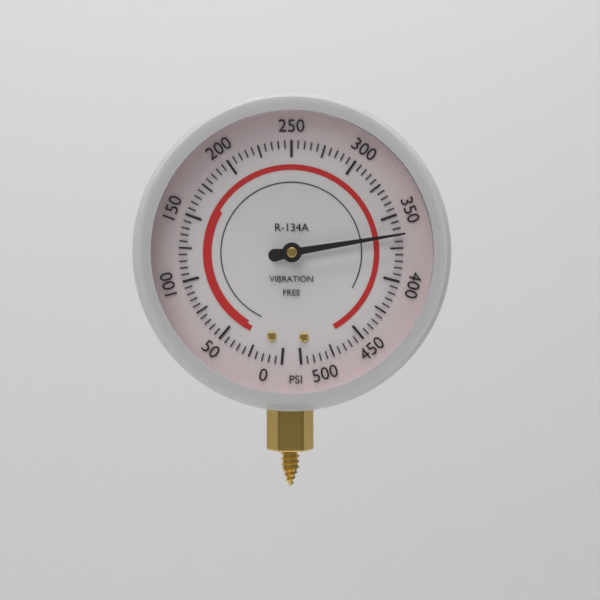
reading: 365 psi
